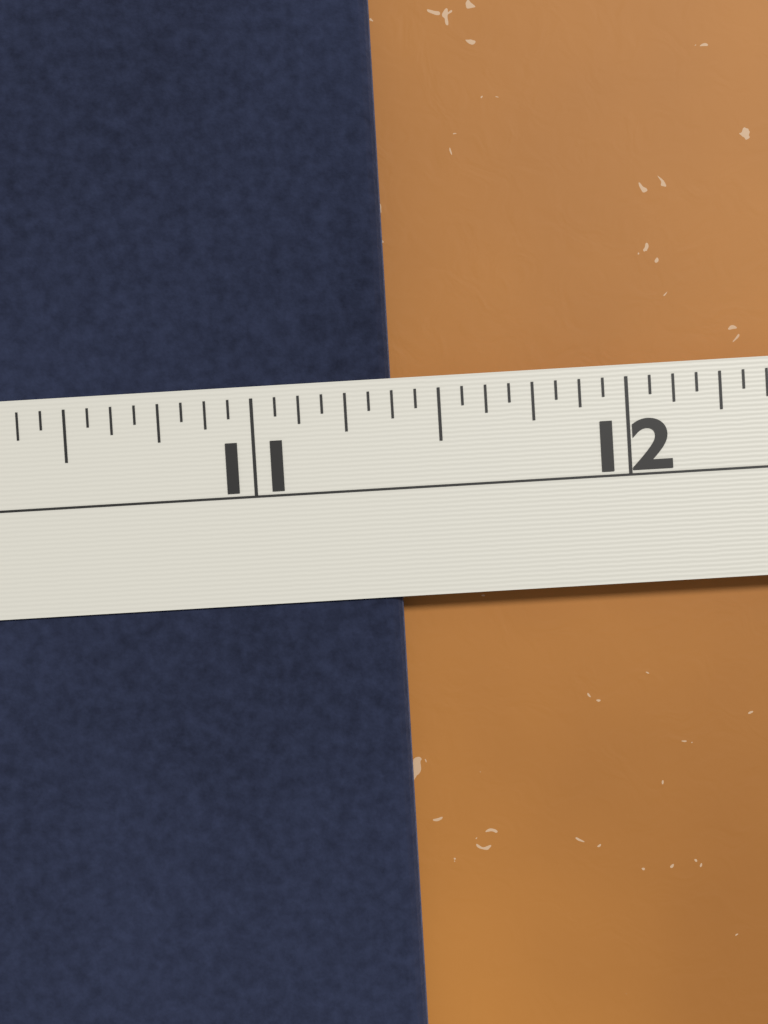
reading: 11.3750 in
